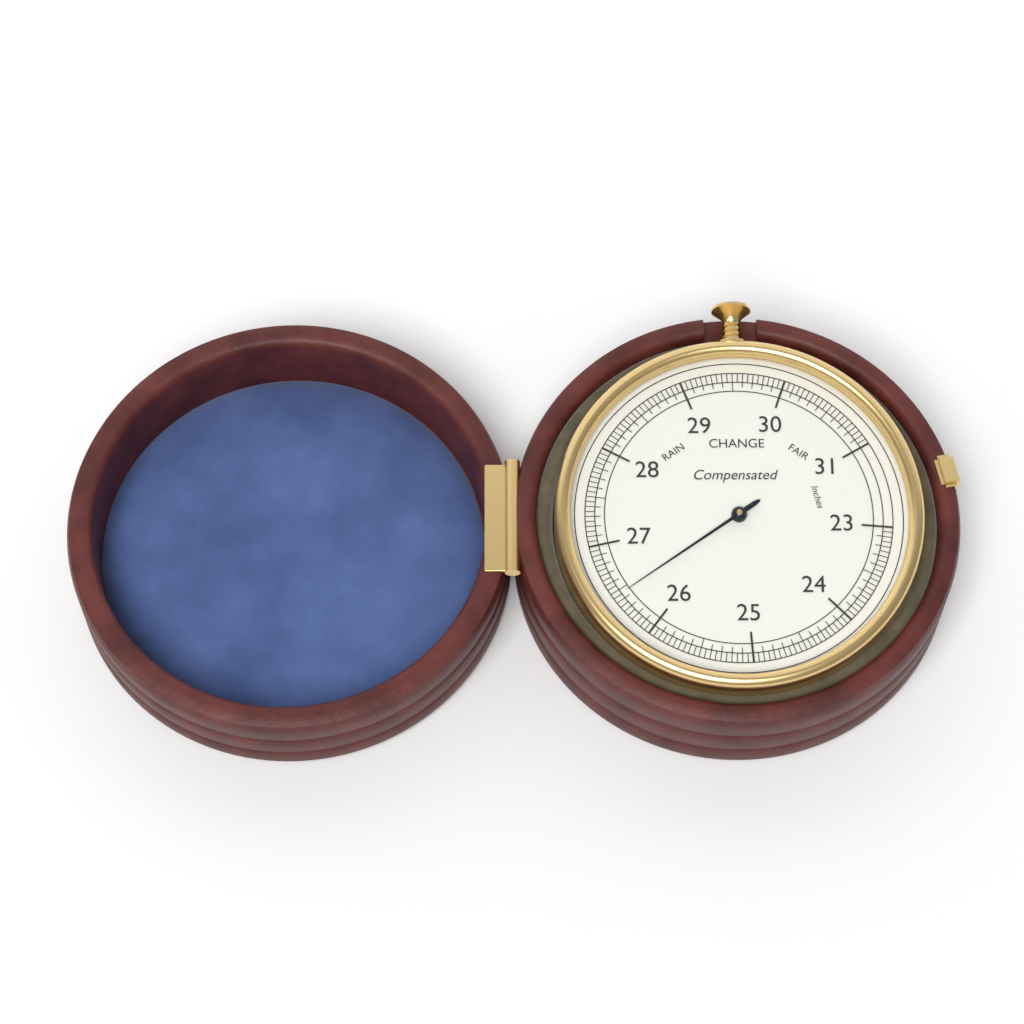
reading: 26.45 inches
